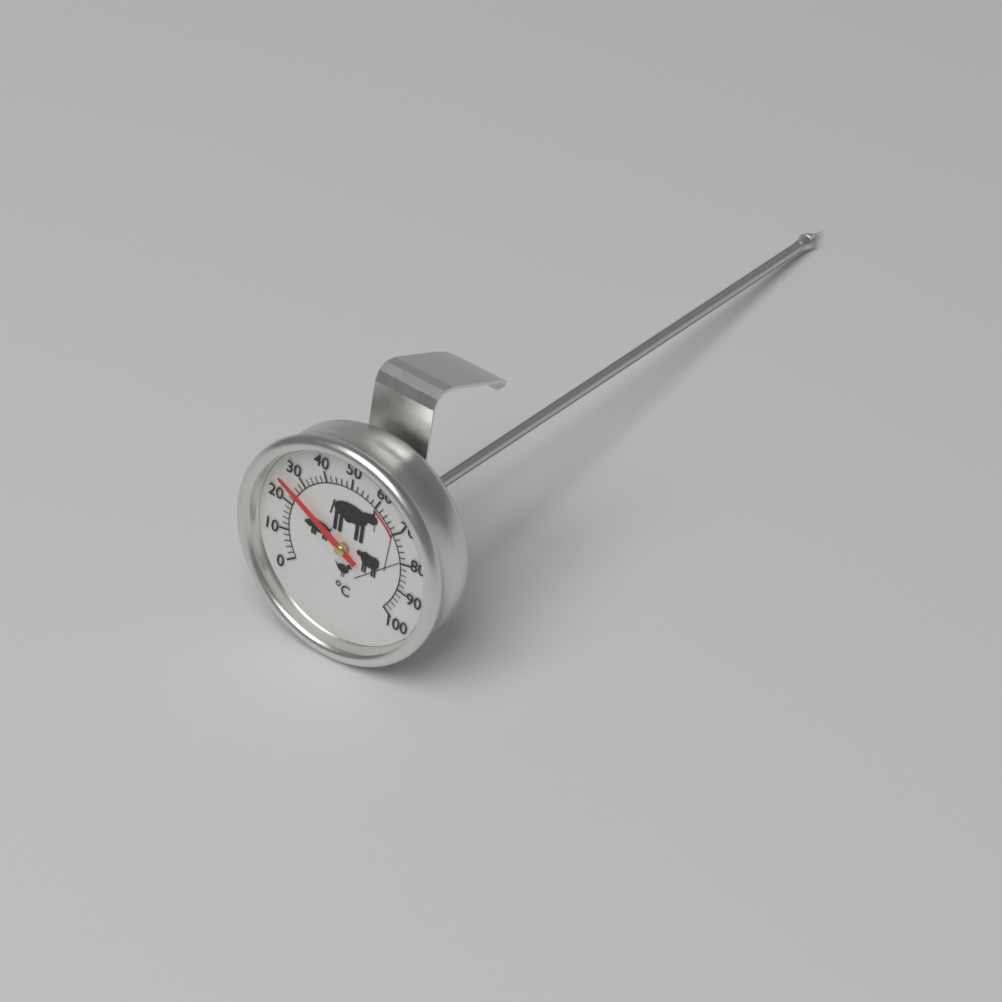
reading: 25 °C
